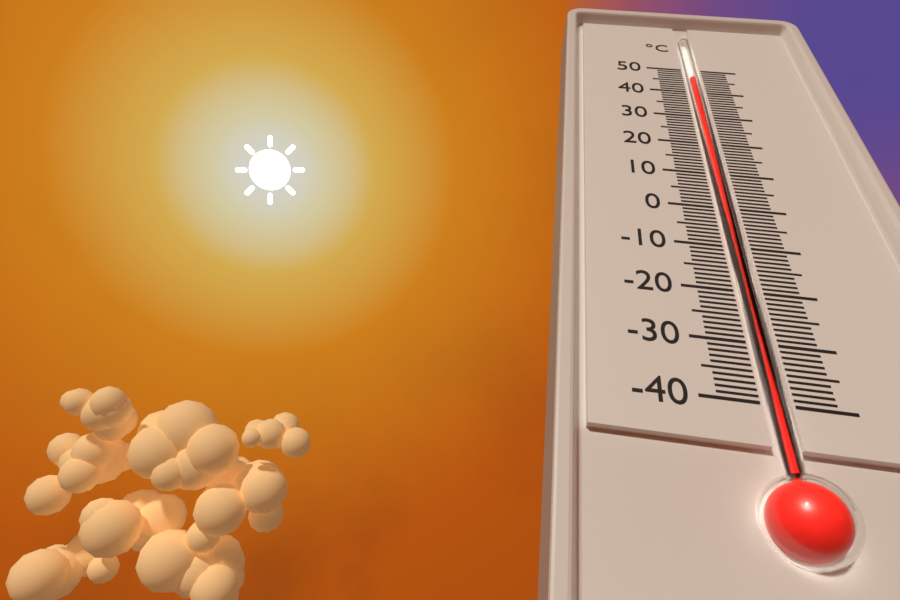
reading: 46 °C
